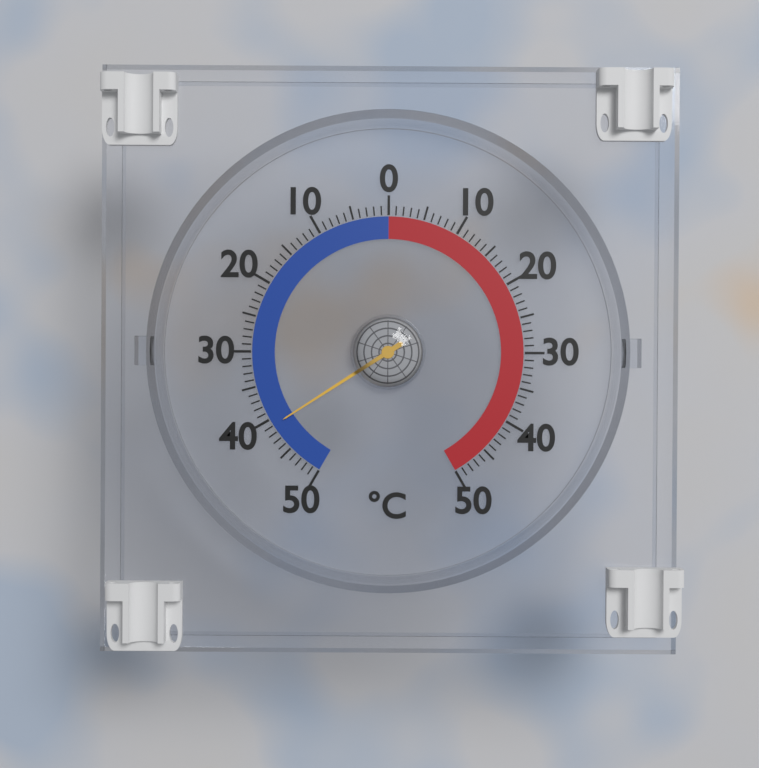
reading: -41 °C
